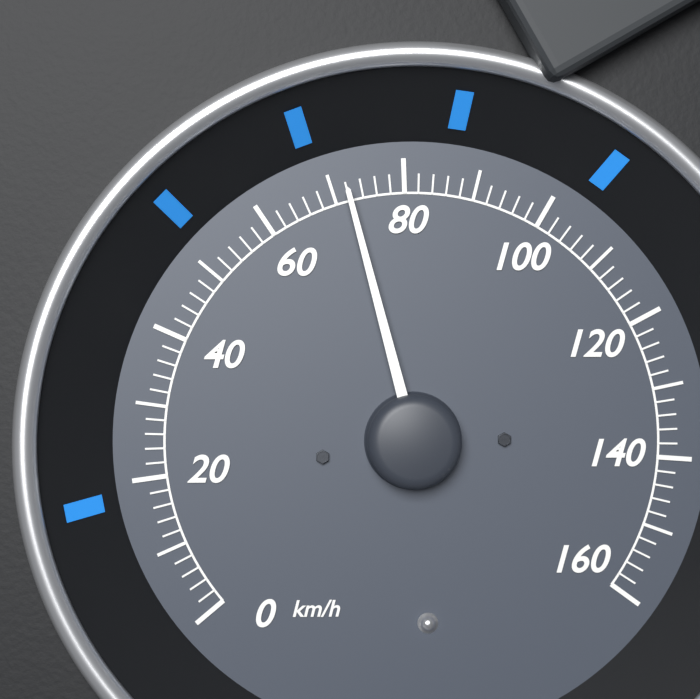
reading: 72 km/h
